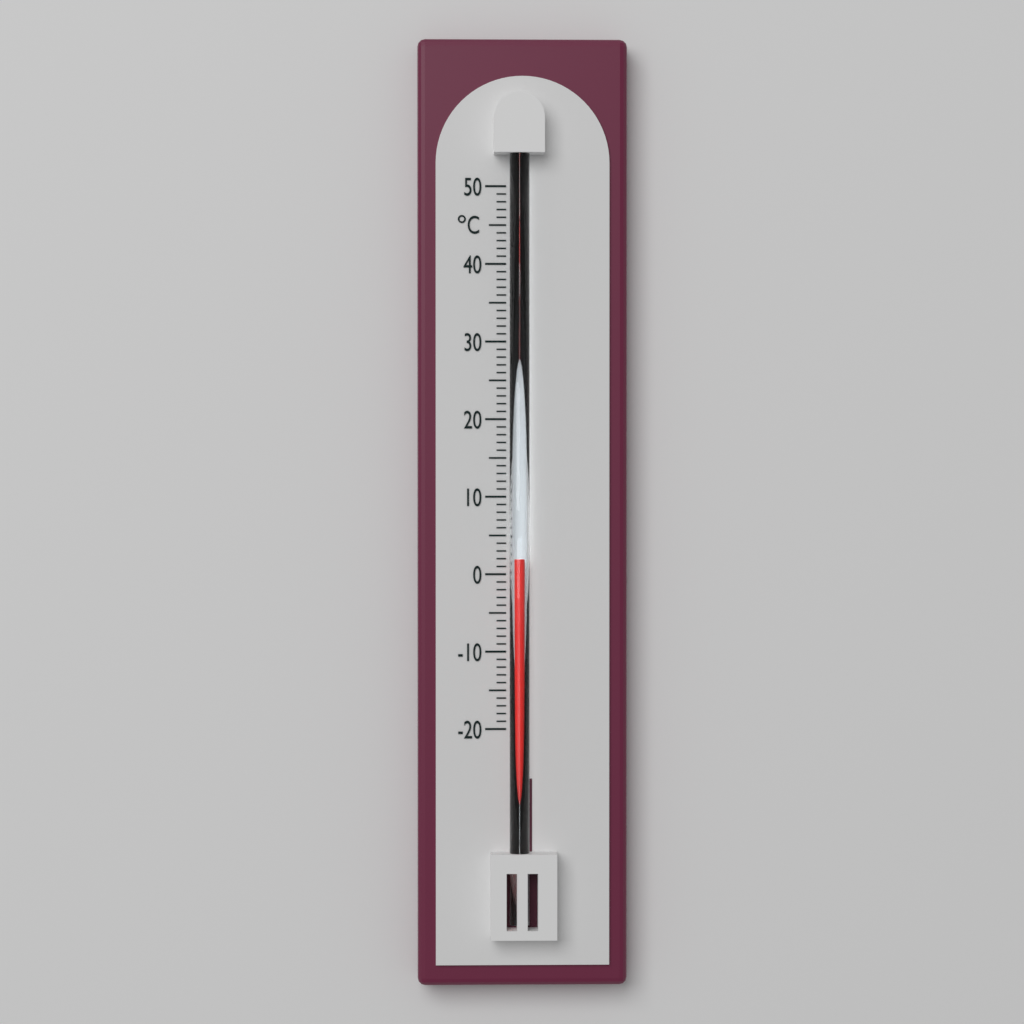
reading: 2 °C
